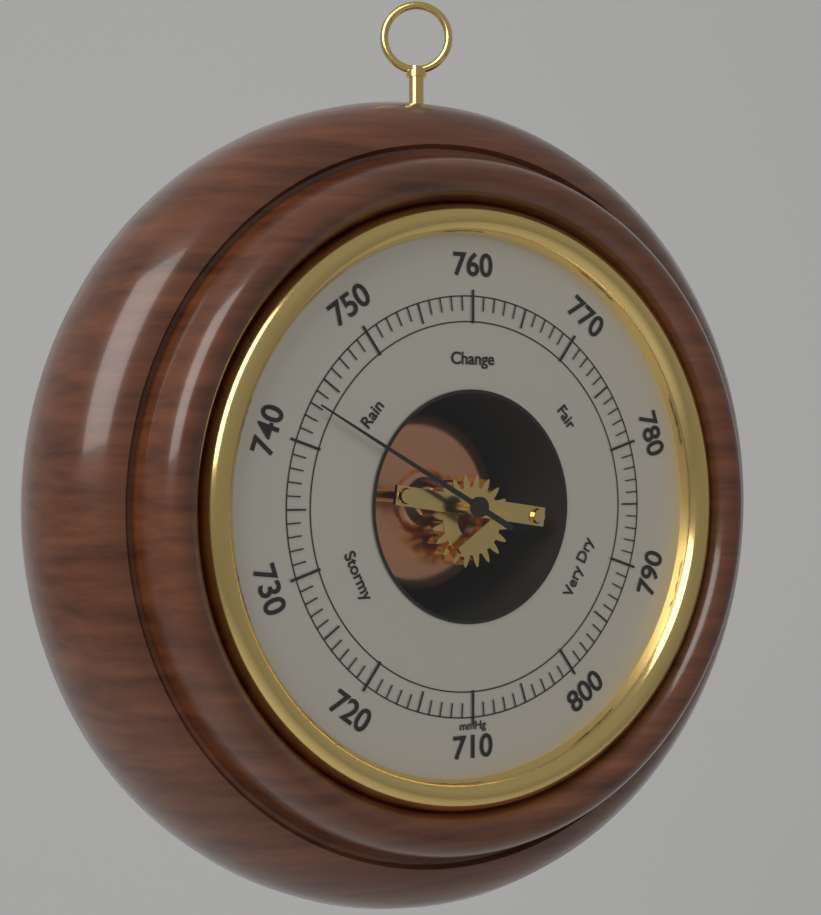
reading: 743 mmHg
